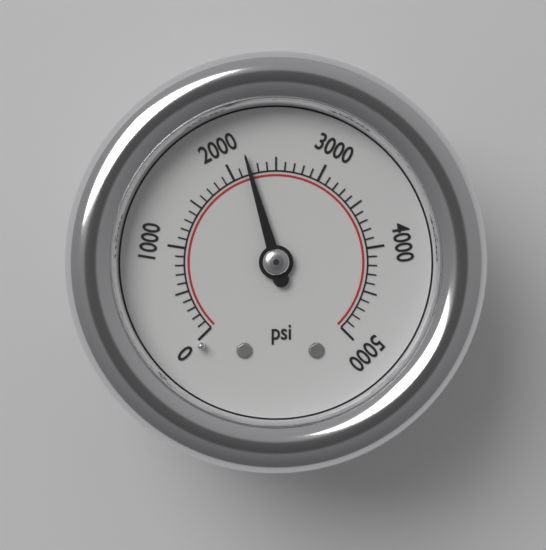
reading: 2200 psi
